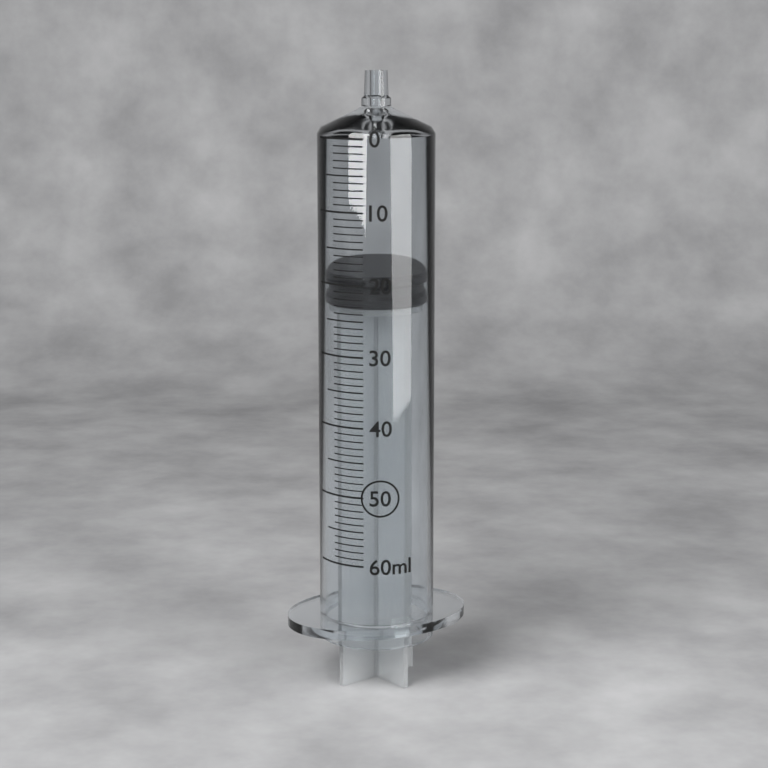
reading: 19 ml
